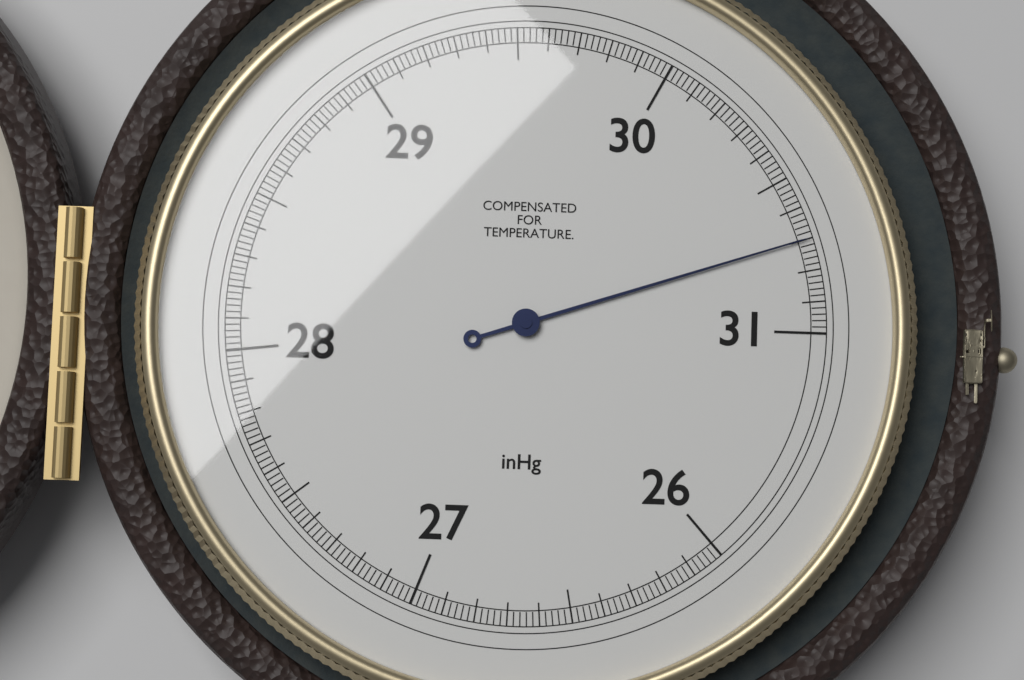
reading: 30.70 inHg
